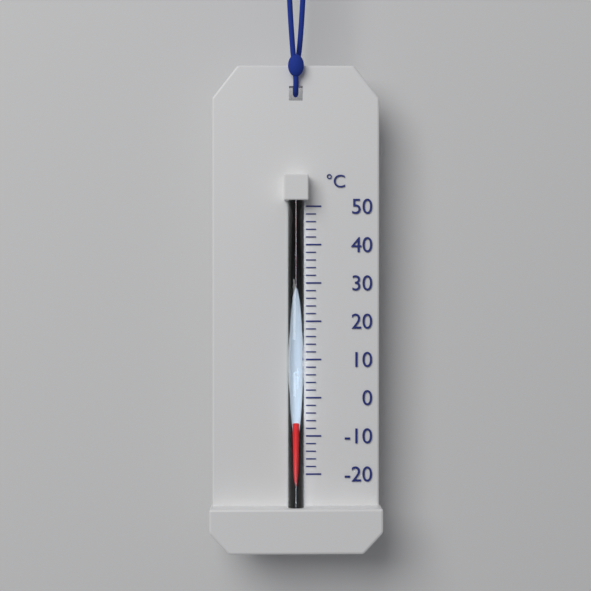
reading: -6 °C
